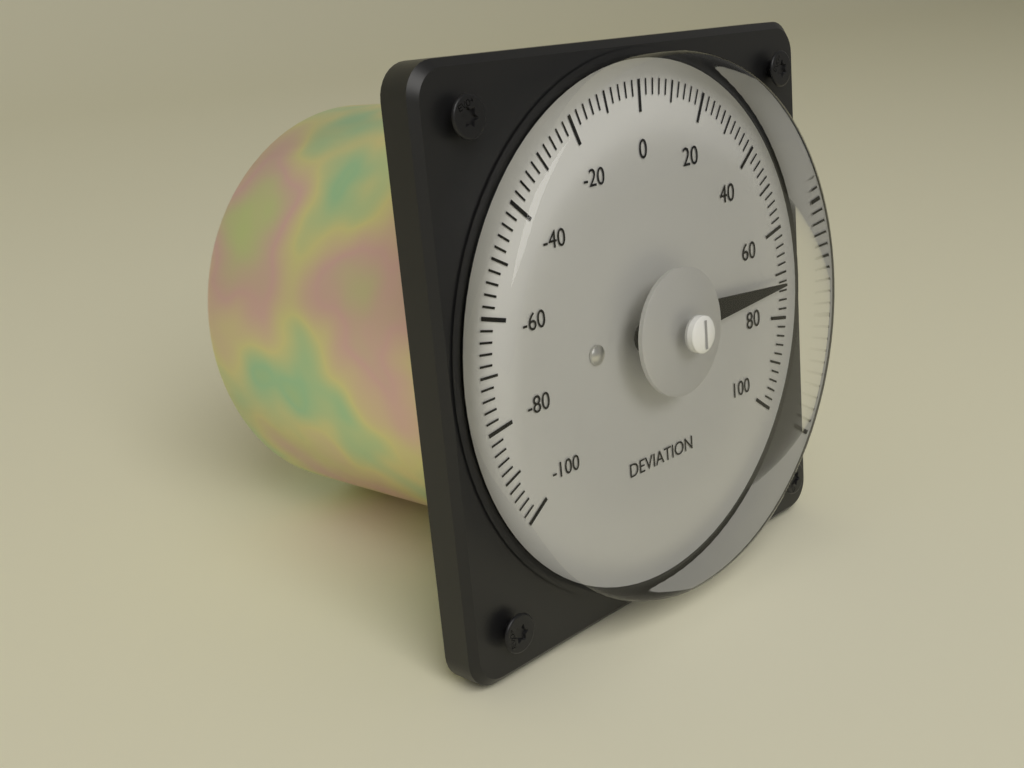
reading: 72 (no unit)
